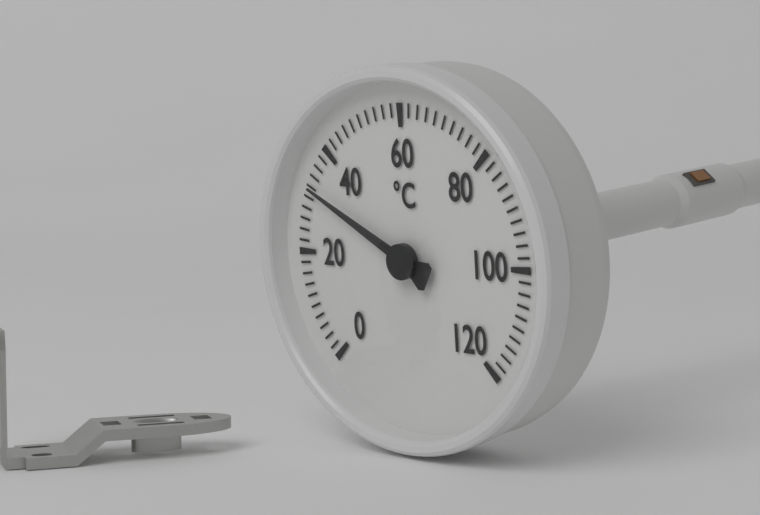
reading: 32 °C
